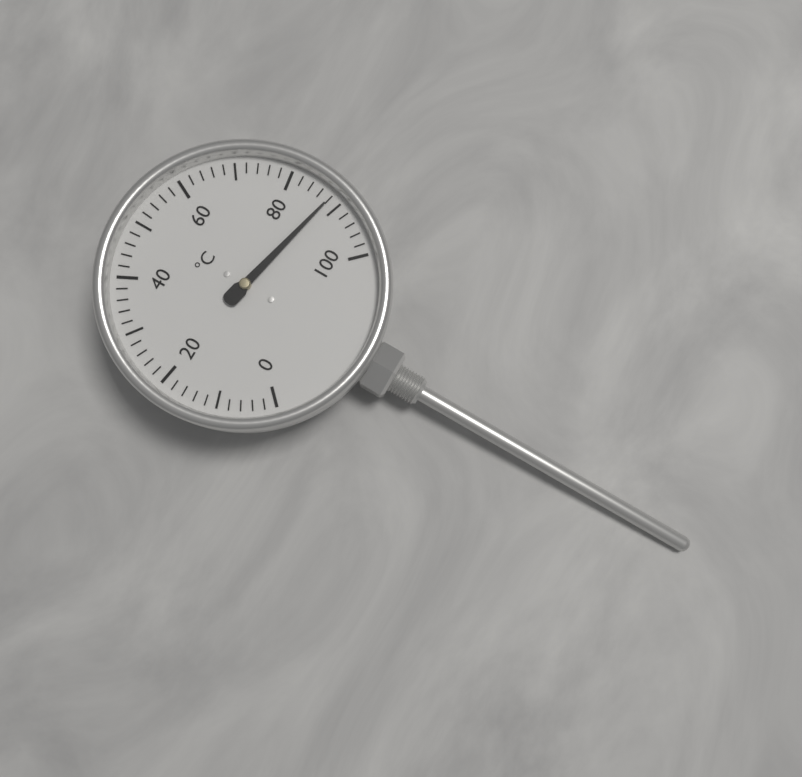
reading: 88 °C
